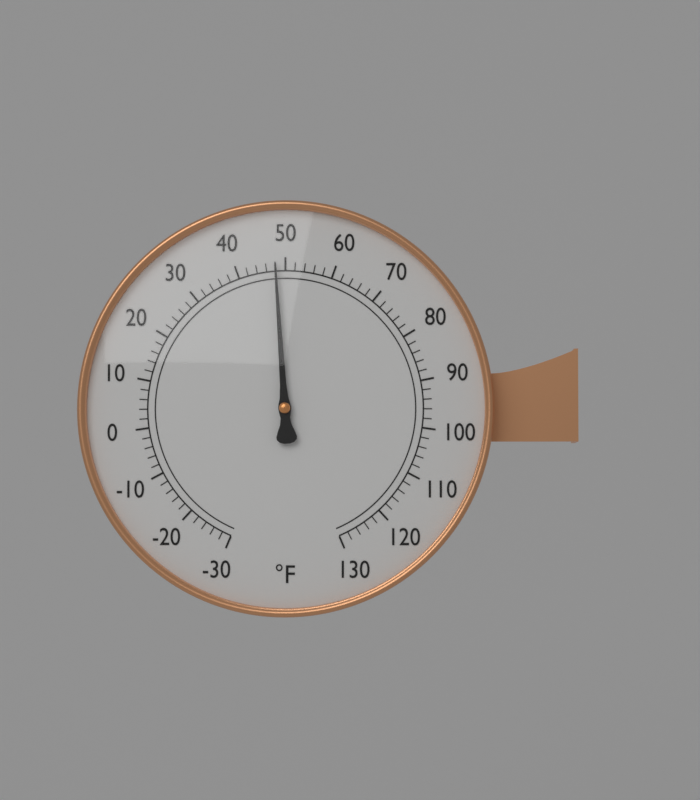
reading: 48 °F
